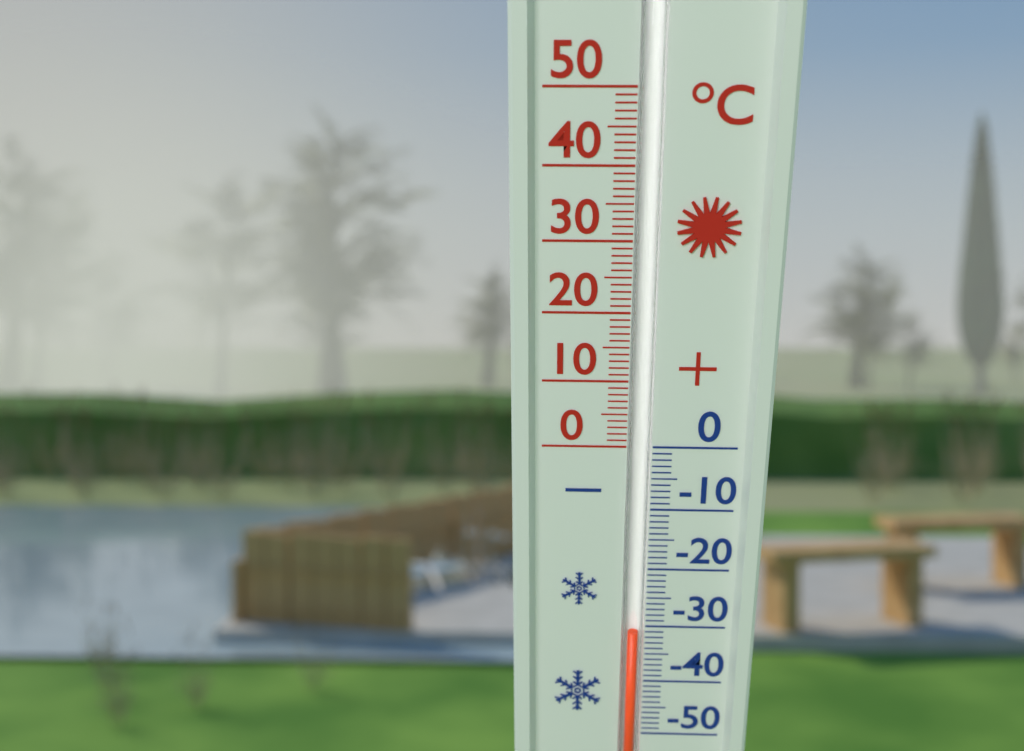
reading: -31 °C
